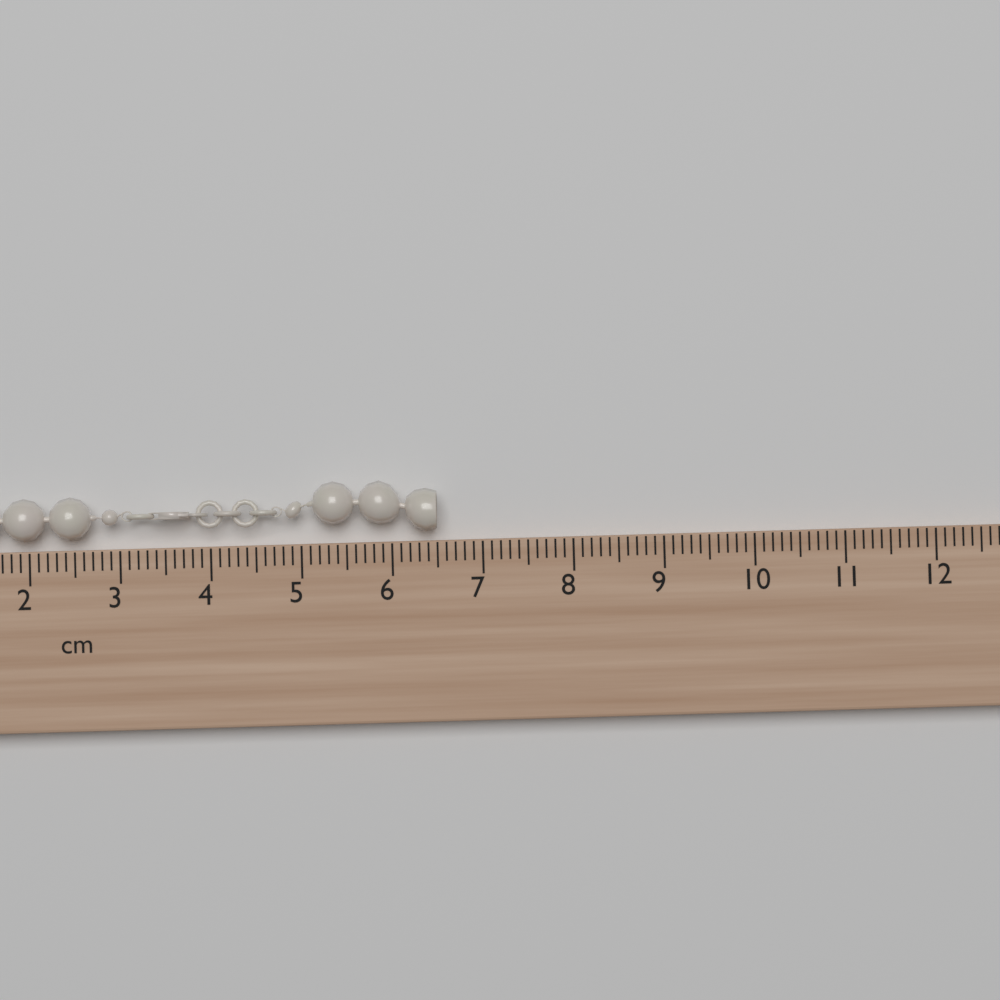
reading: 6.5 cm
